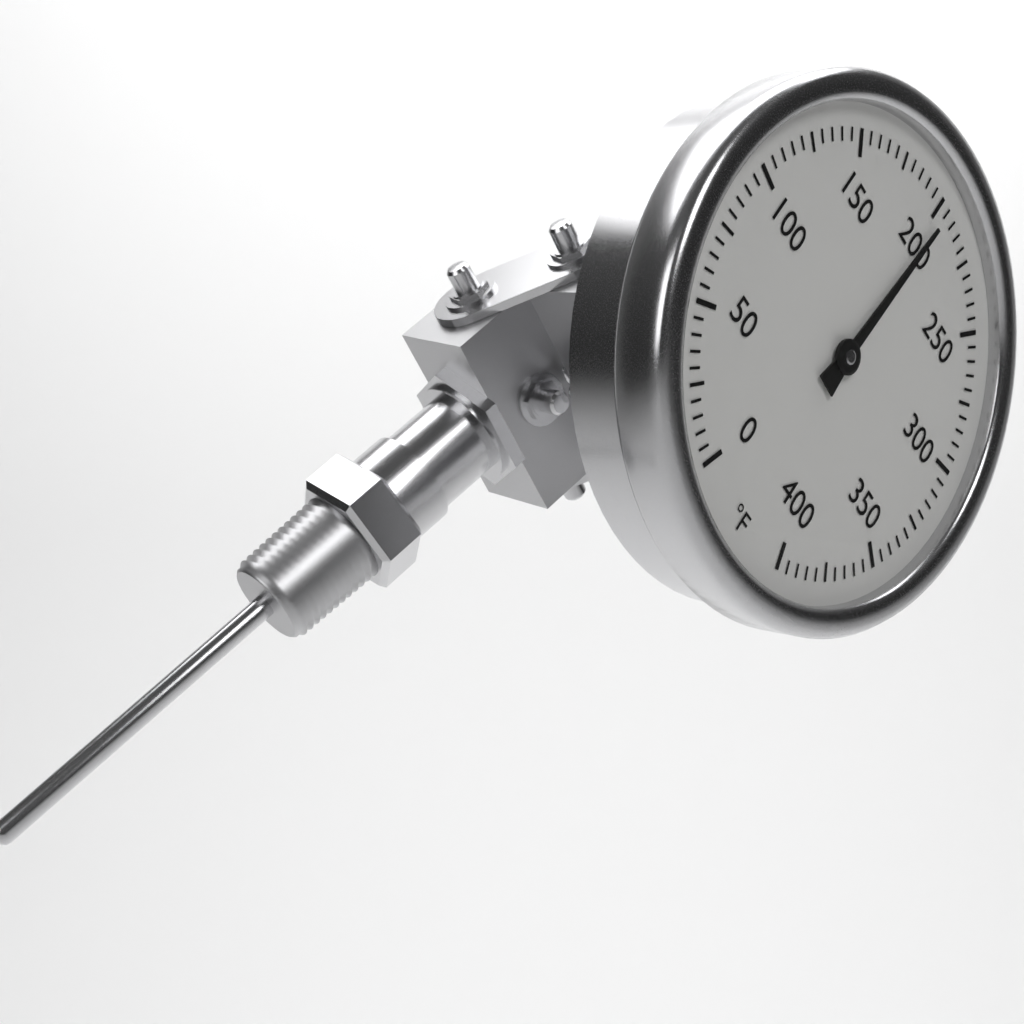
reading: 205 °F
